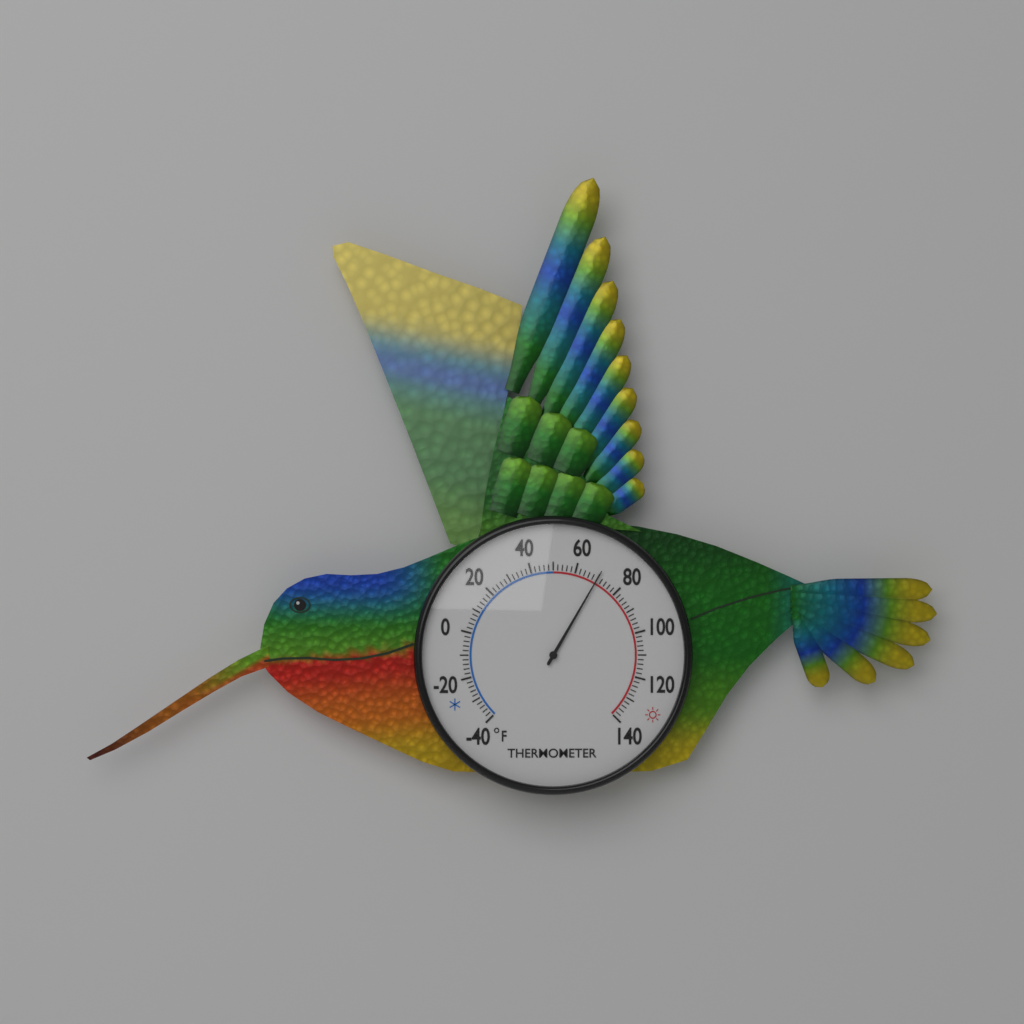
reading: 70 °F
